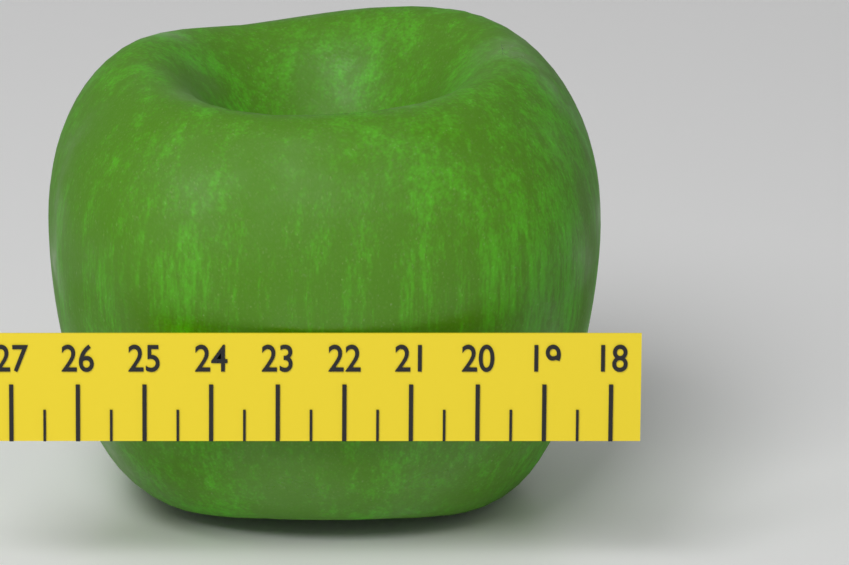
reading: 26.5 (no unit)
